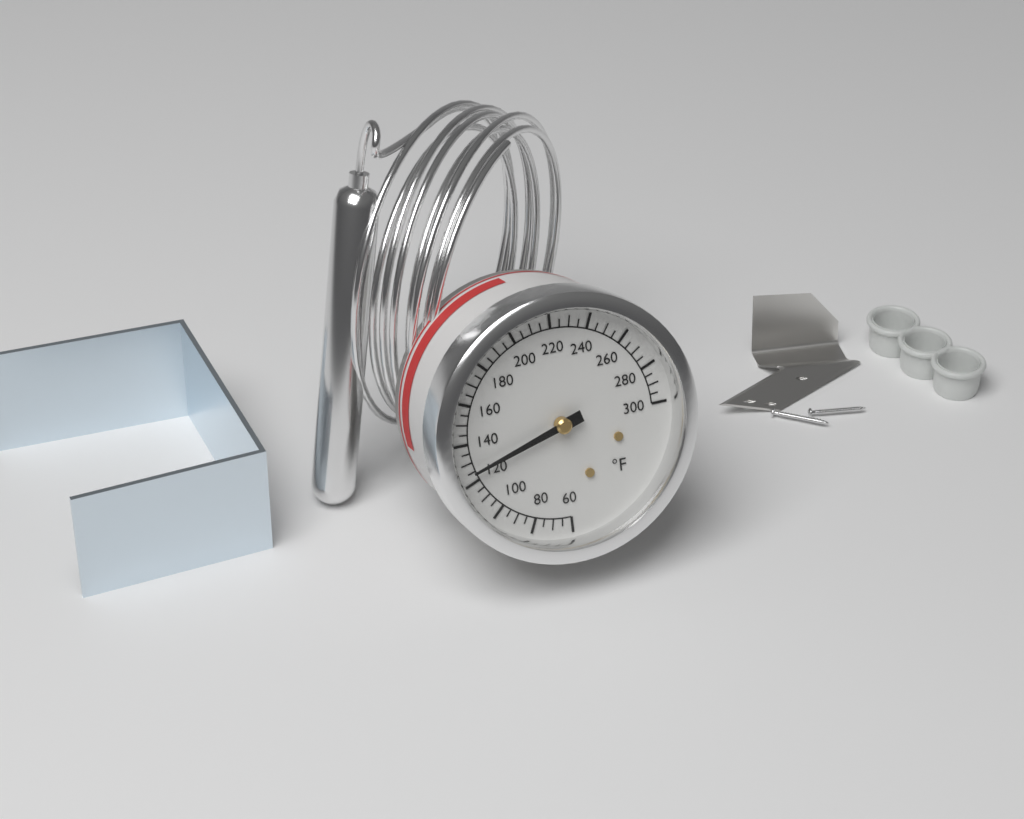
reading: 125 °F
